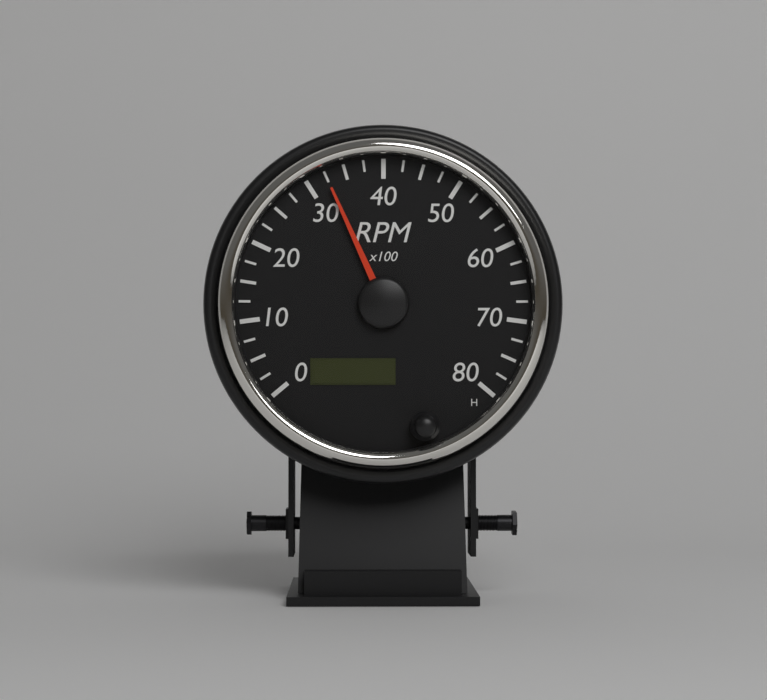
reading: 3250 RPM
